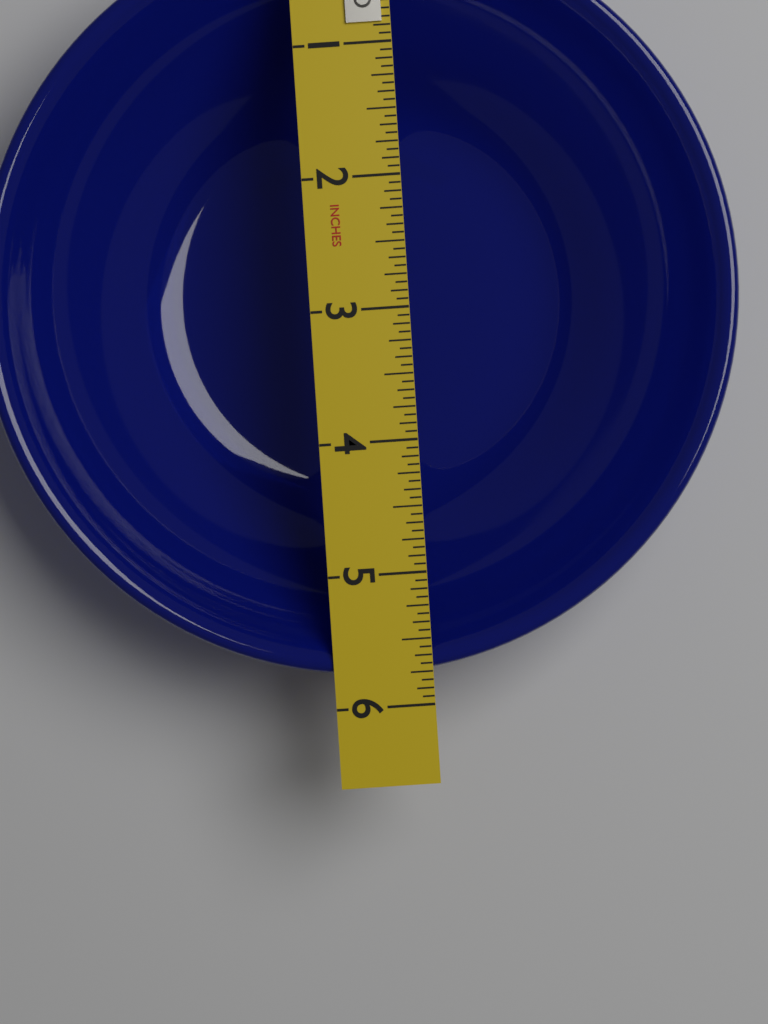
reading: 5.7500 in
